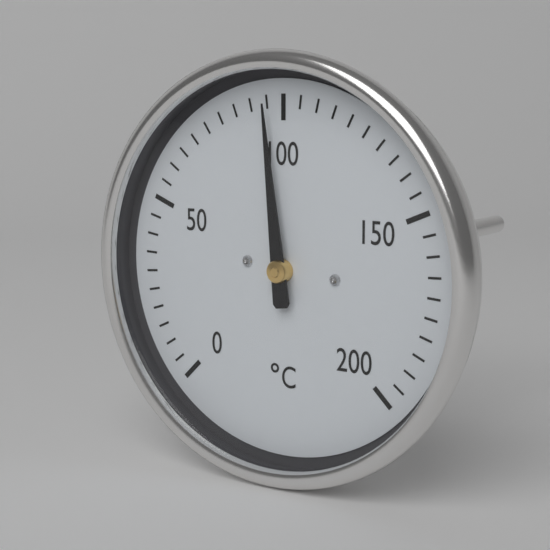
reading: 95 °C
